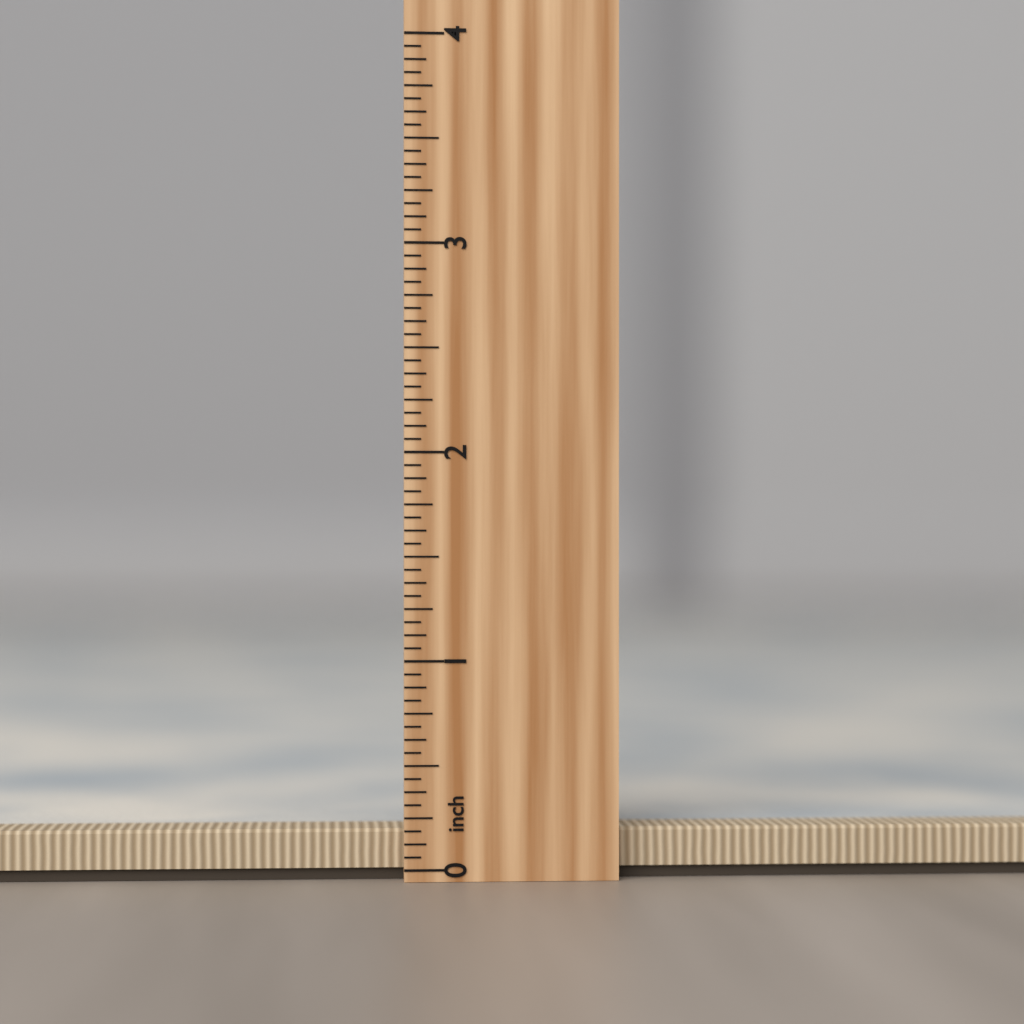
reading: 0.1875 inch
